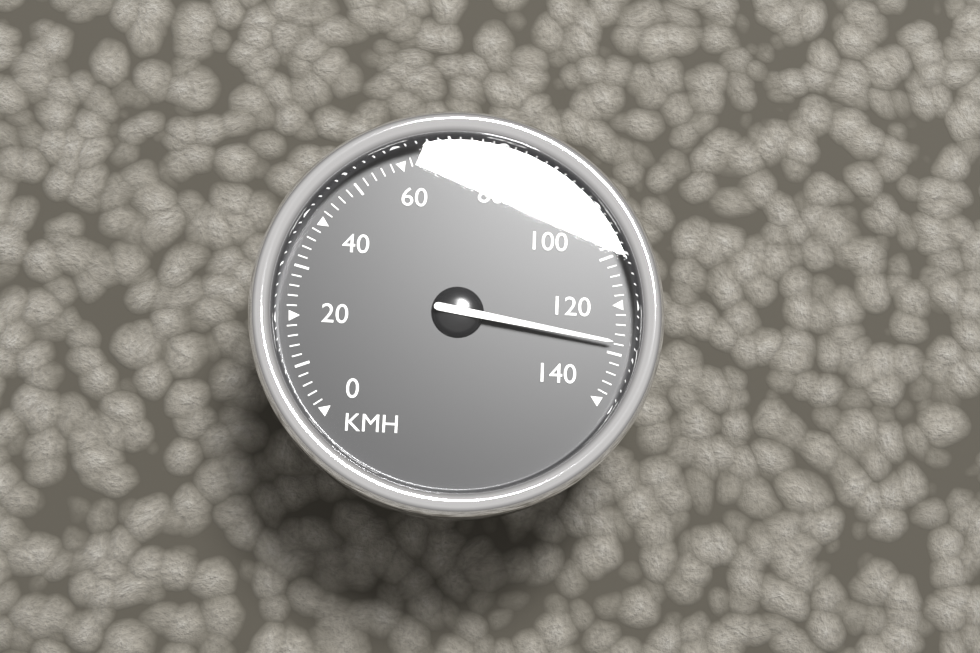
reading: 128 km/h
